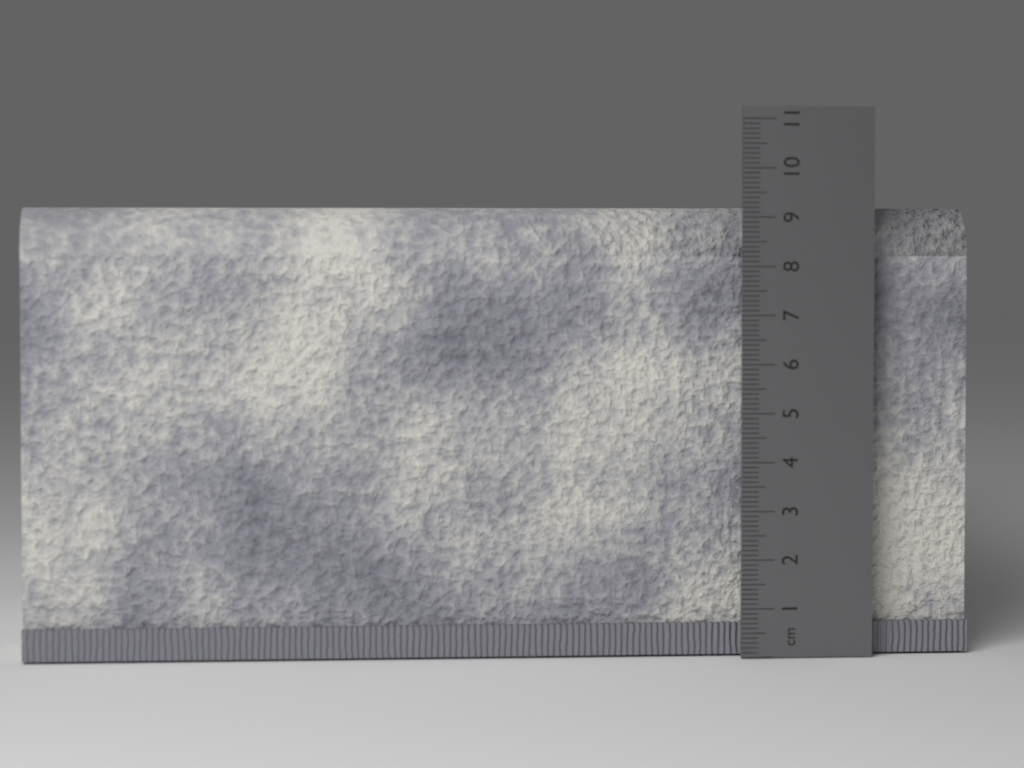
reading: 9.2 cm
